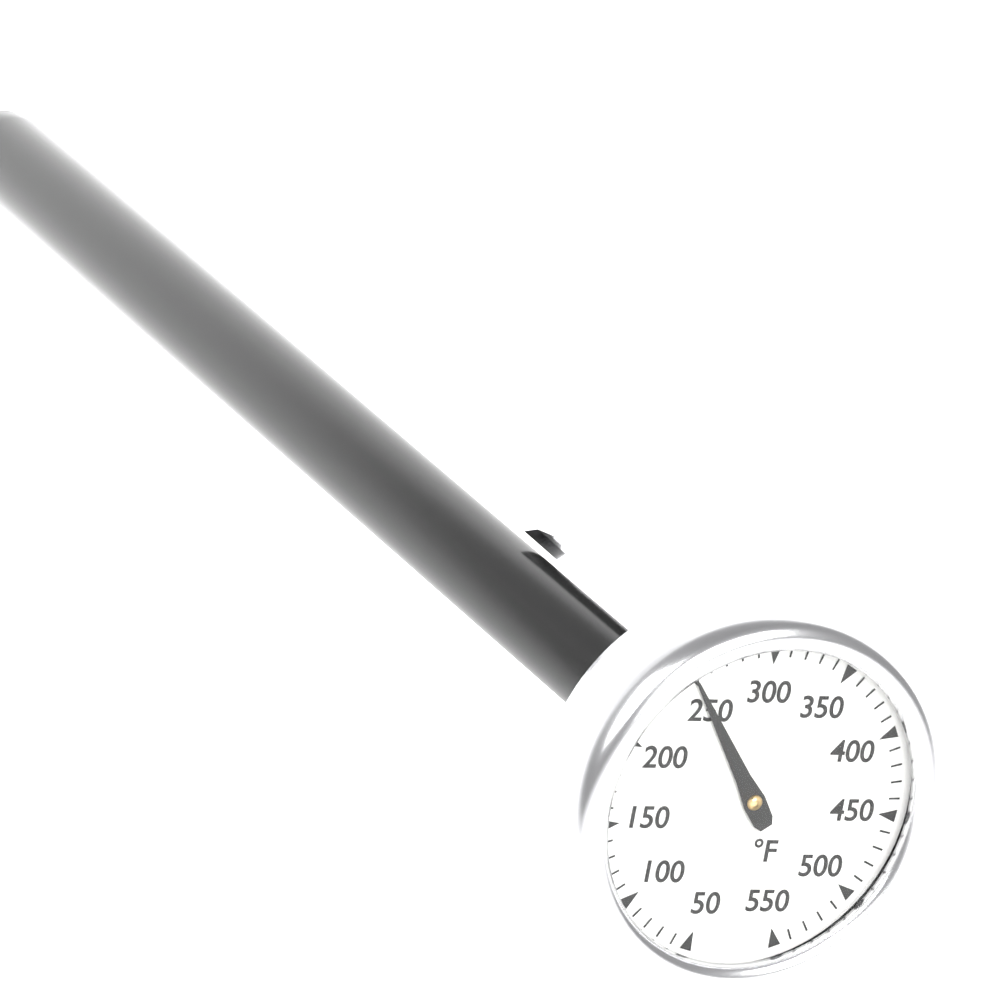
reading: 250 °F
